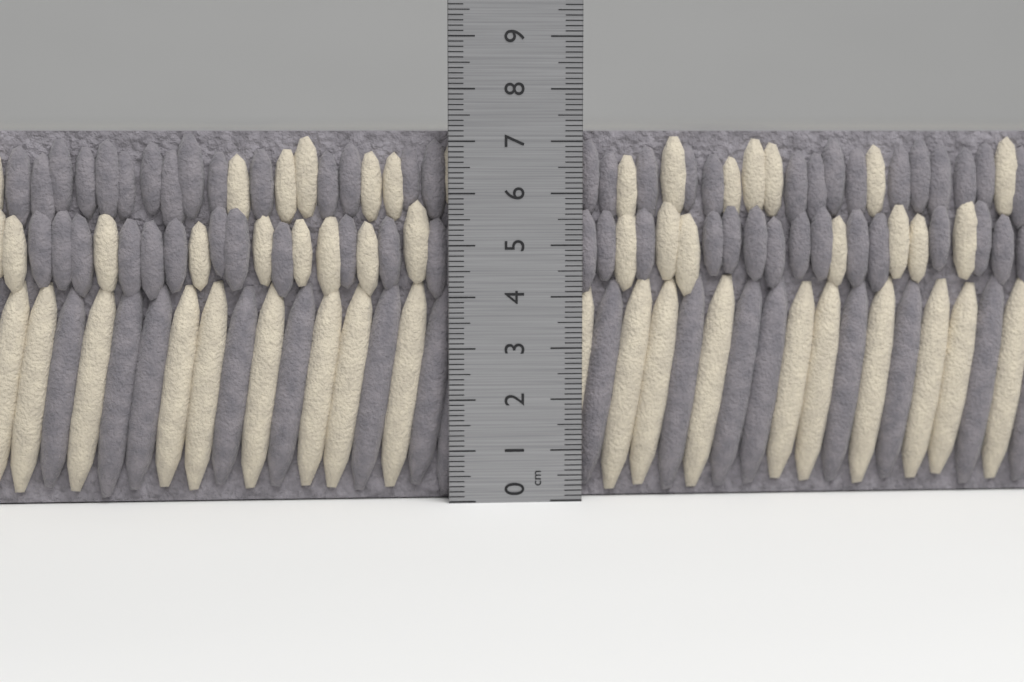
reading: 7.2 cm
